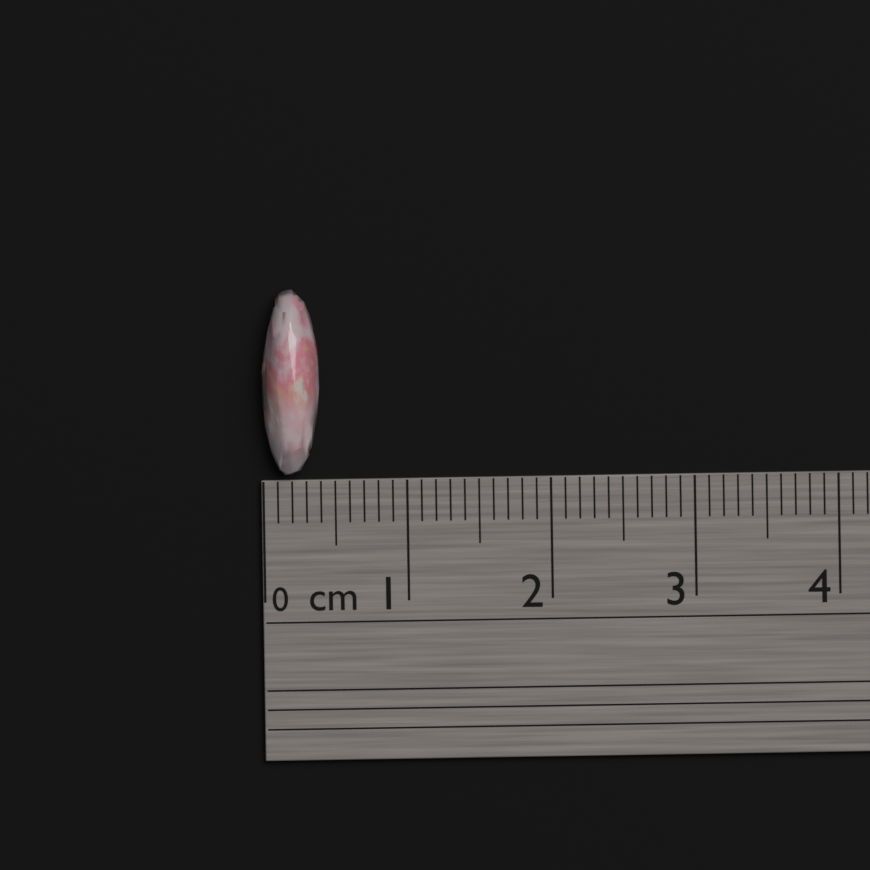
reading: 0.4 cm
